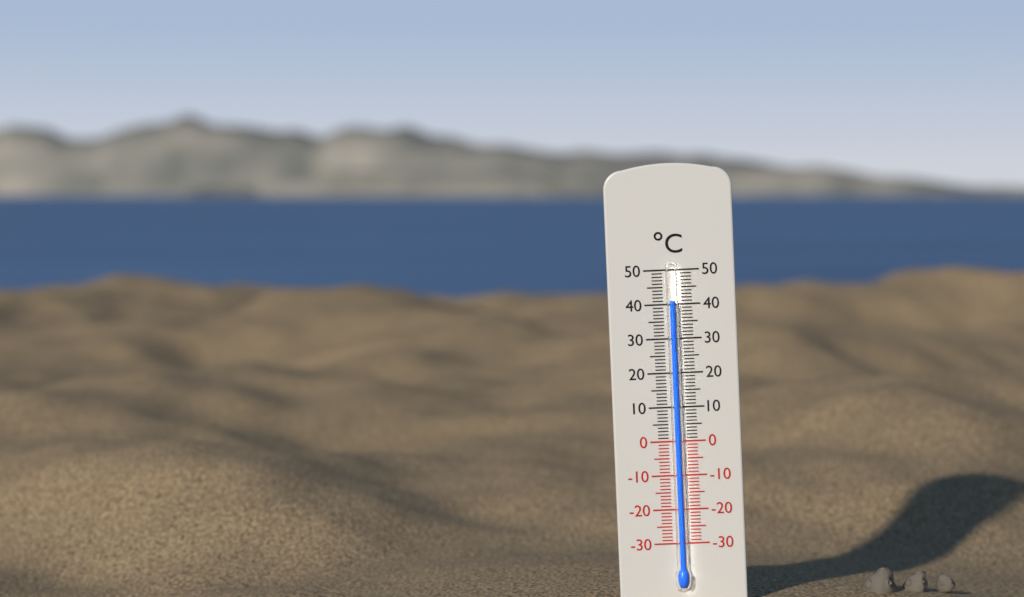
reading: 41 °C
